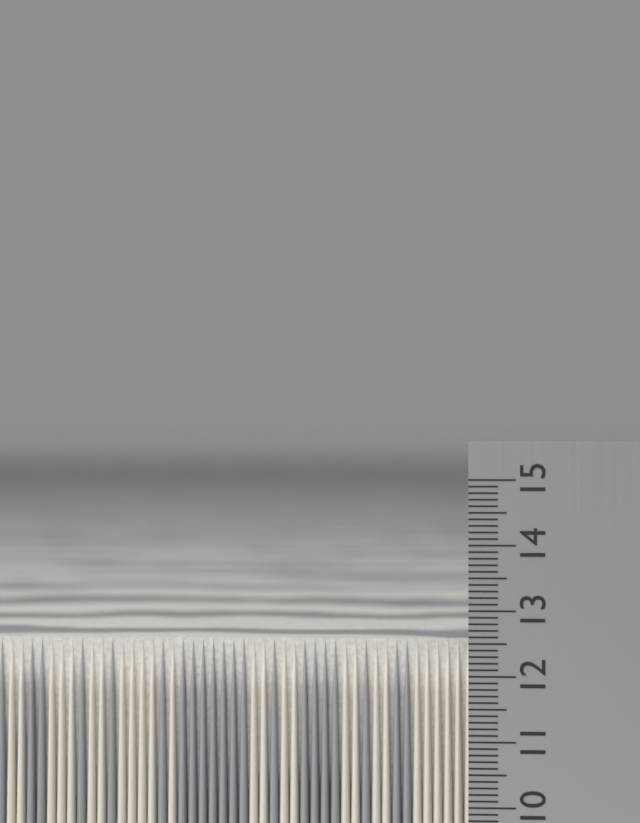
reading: 12.5 cm
